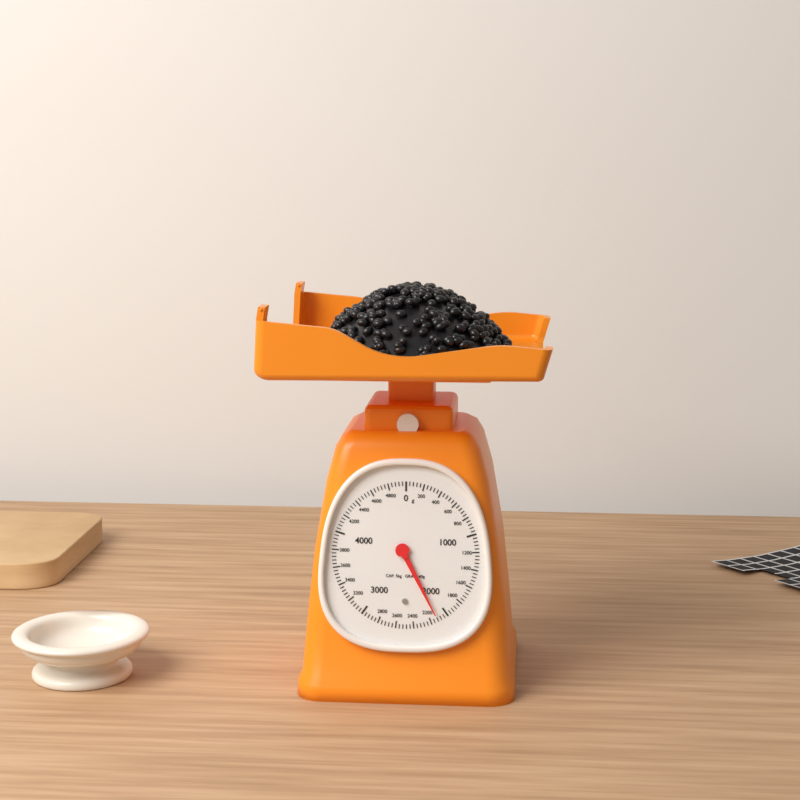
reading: 2120 g
